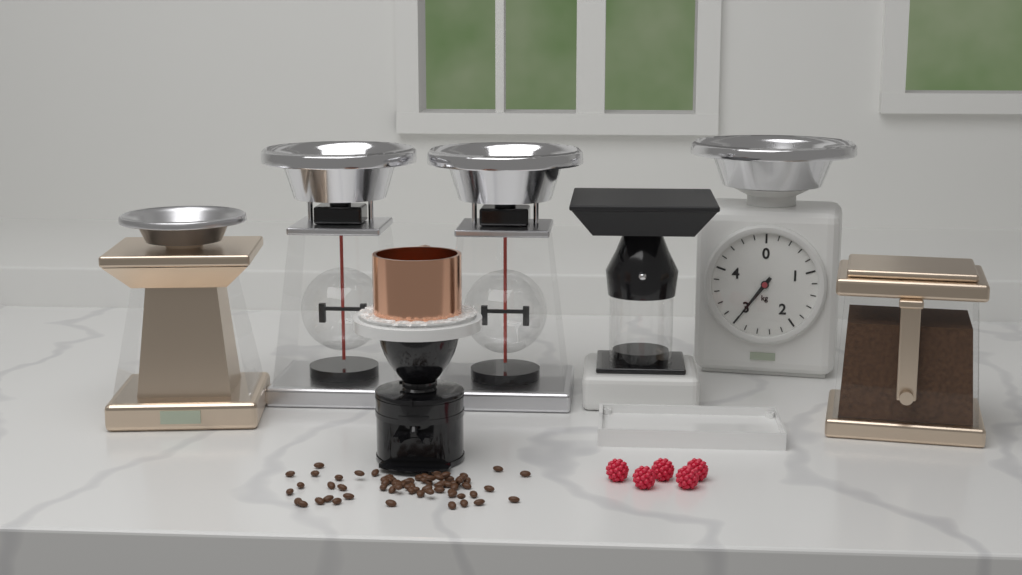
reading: 3.0 kg
